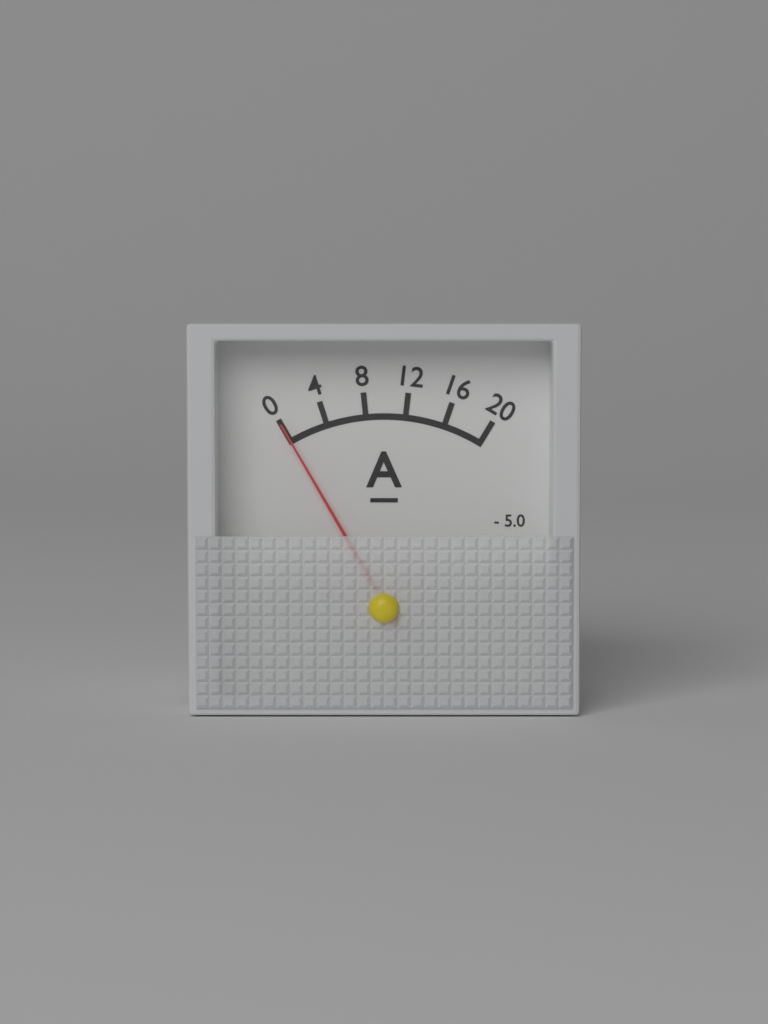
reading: 0 A
